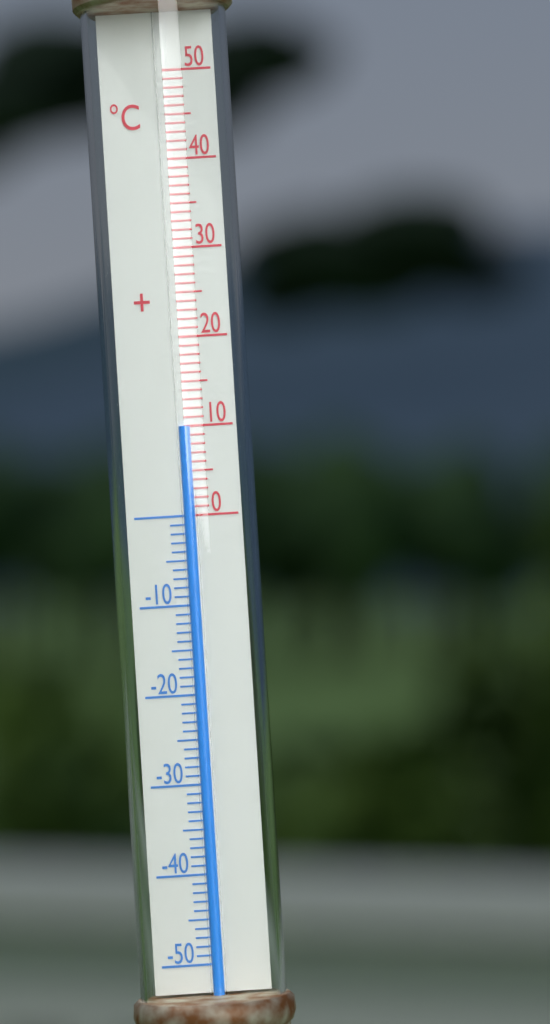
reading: 10 °C
